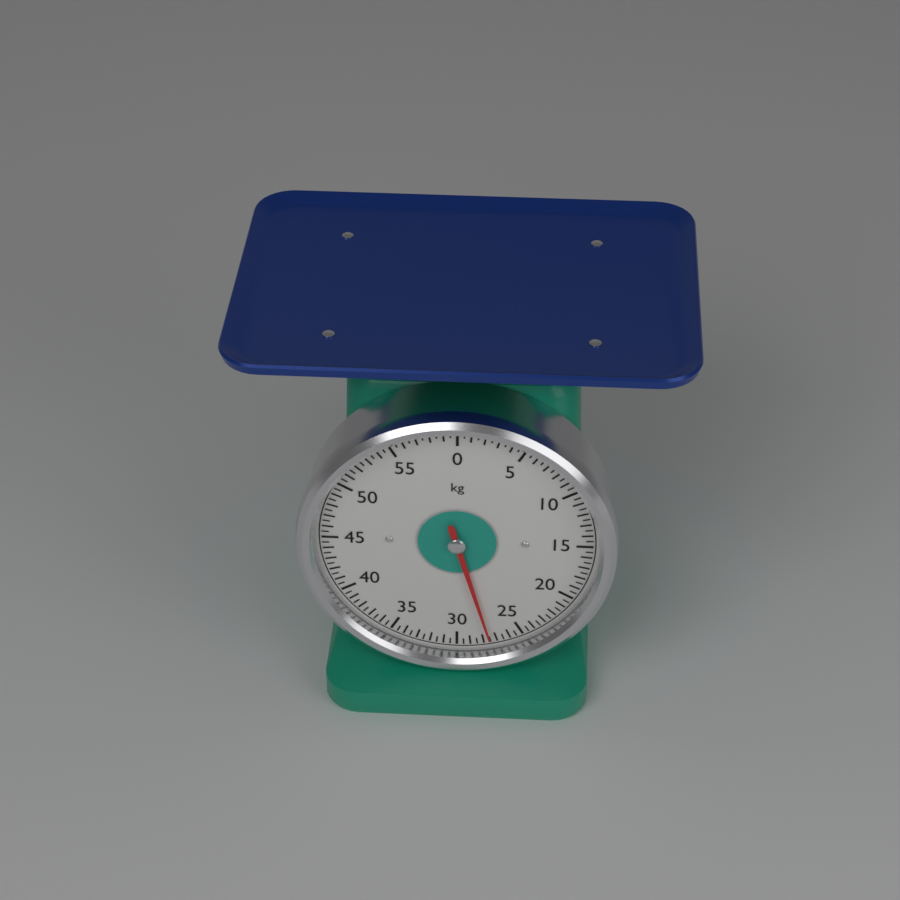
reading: 27.5 kg
